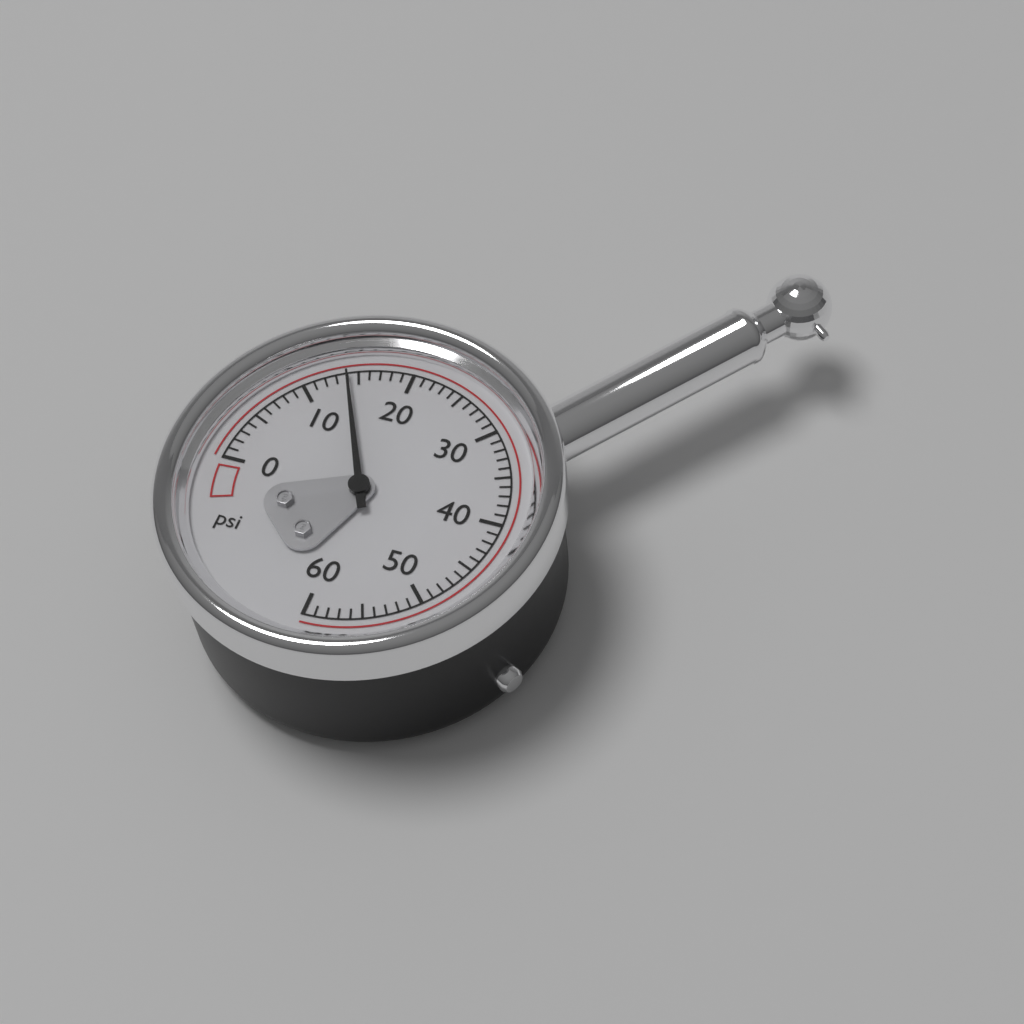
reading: 14 psi
